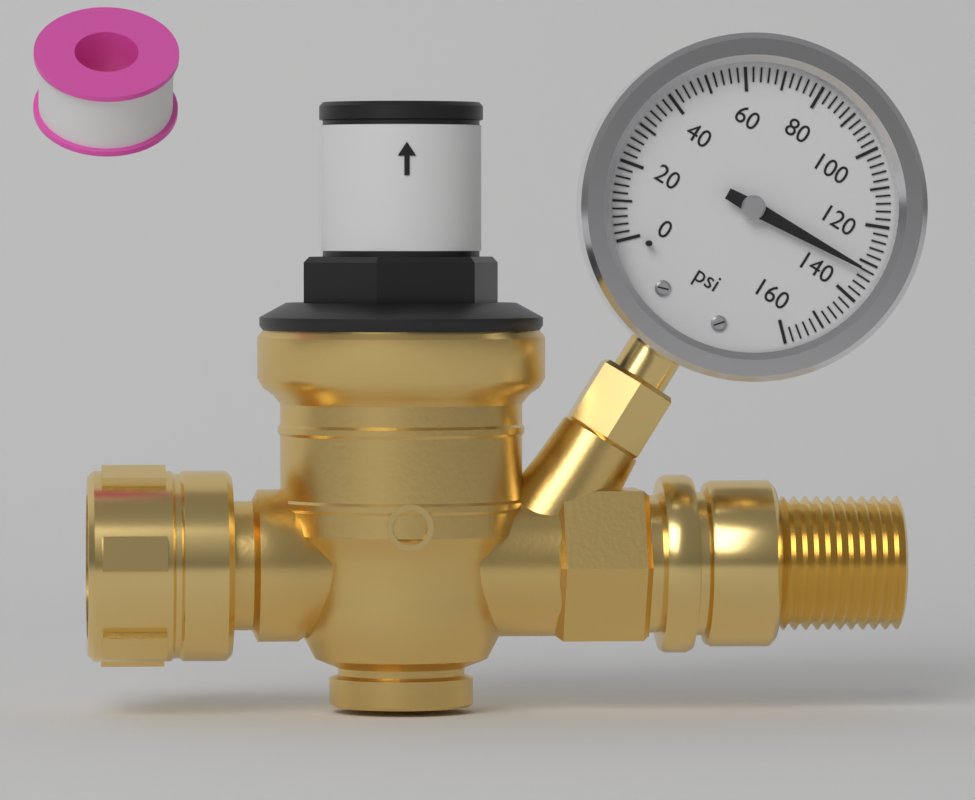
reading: 132 psi
